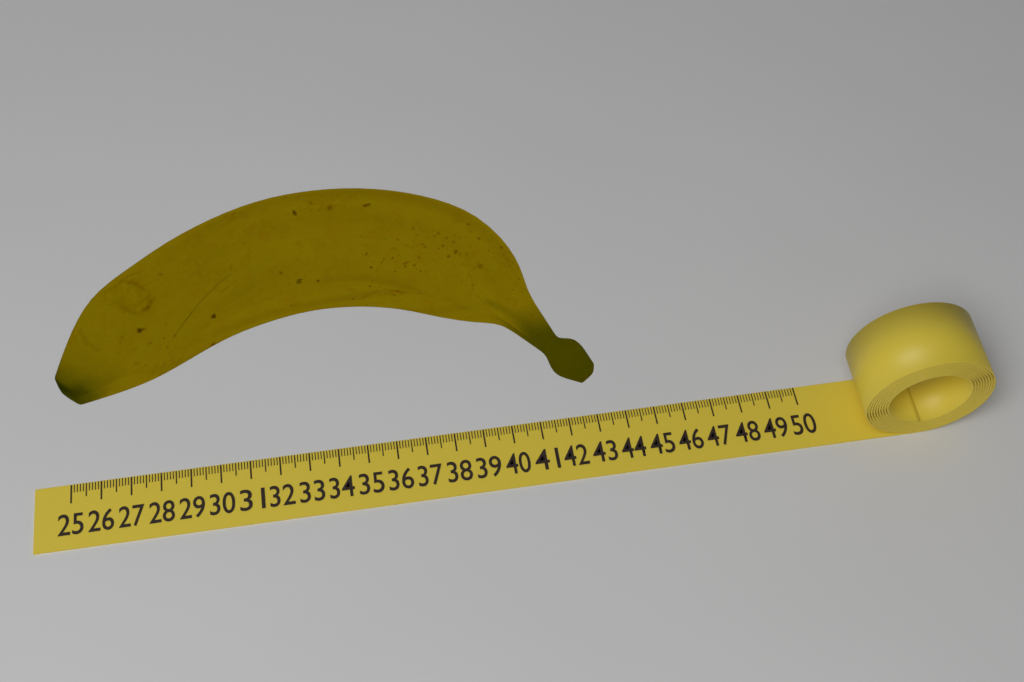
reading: 42.9 (no unit)
